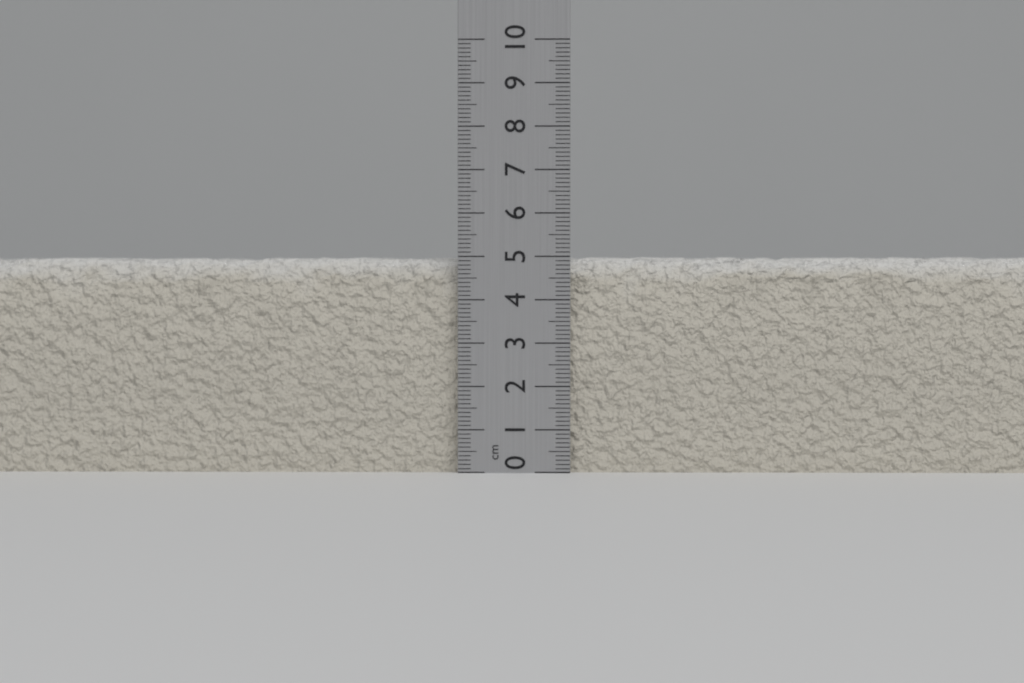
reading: 5.0 cm
